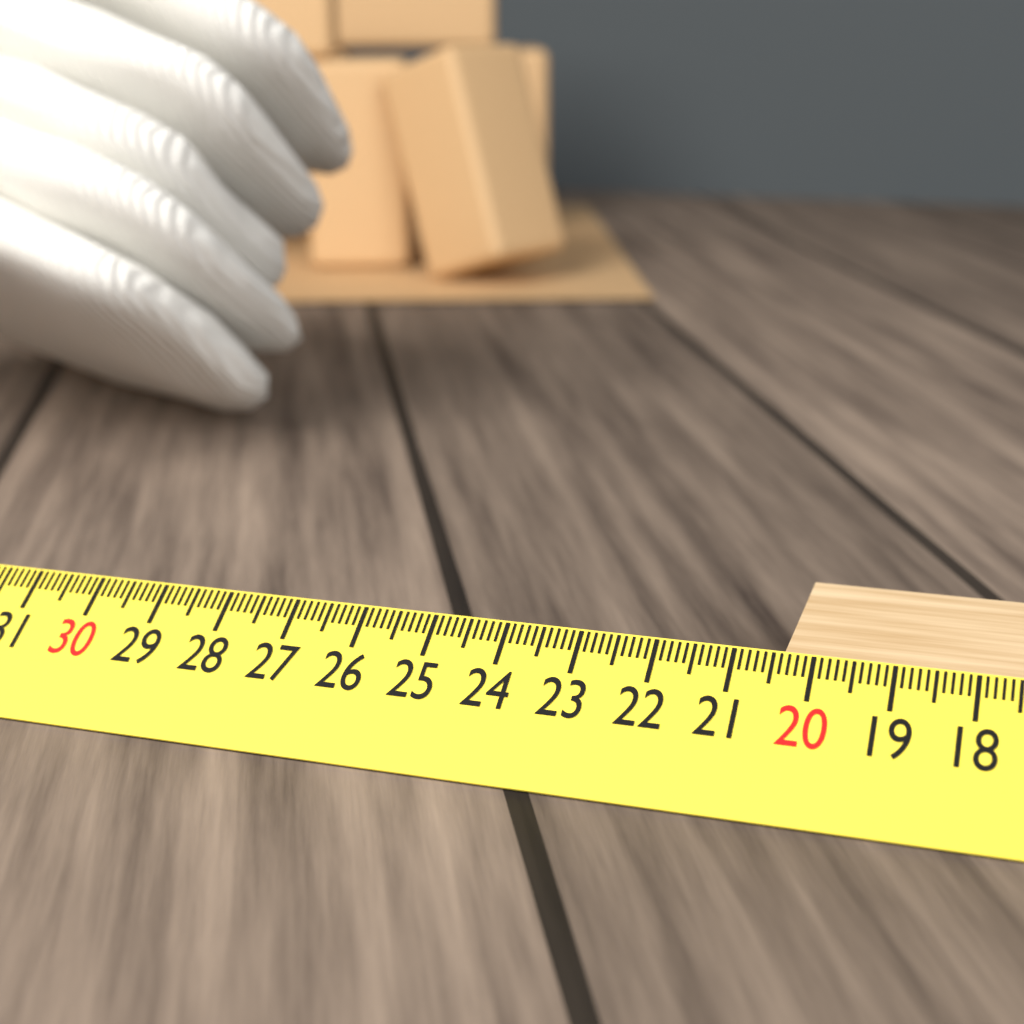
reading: 20.4 cm
